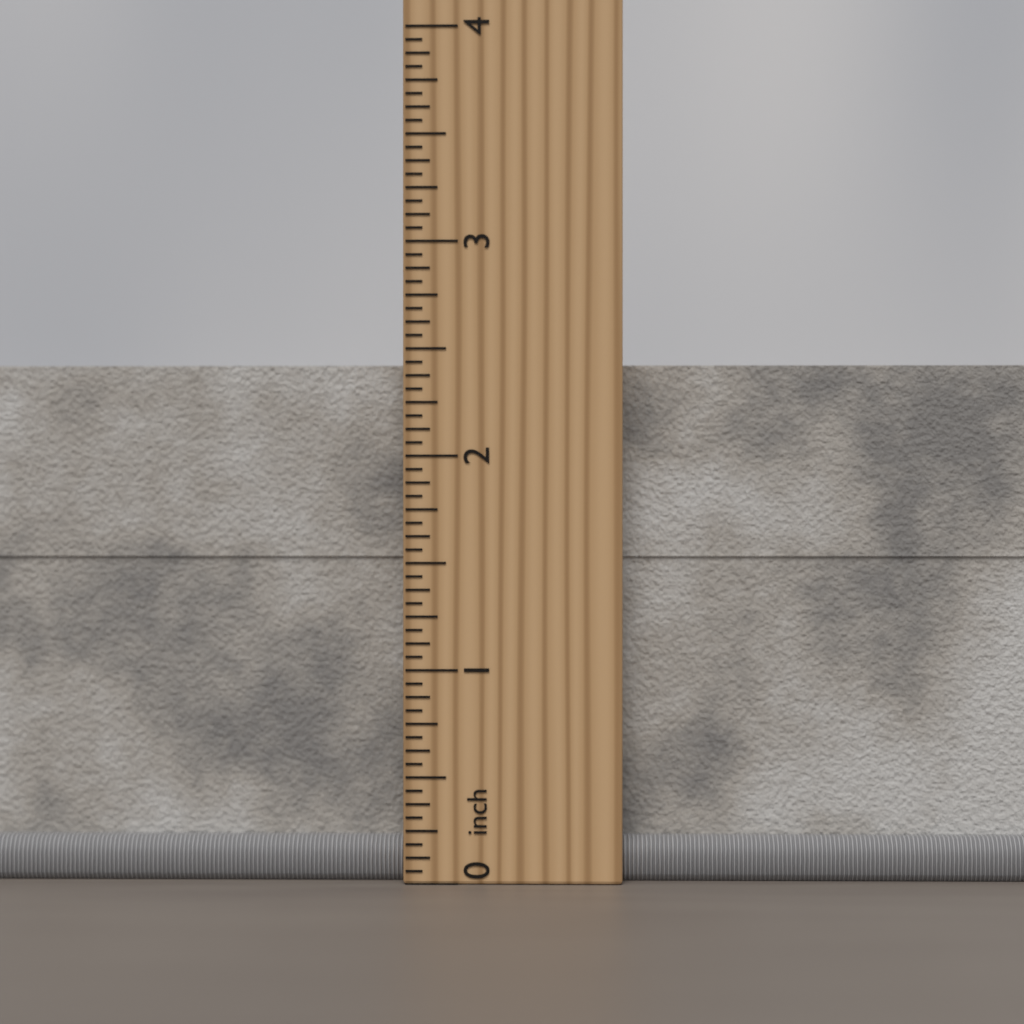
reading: 2.4375 inch
